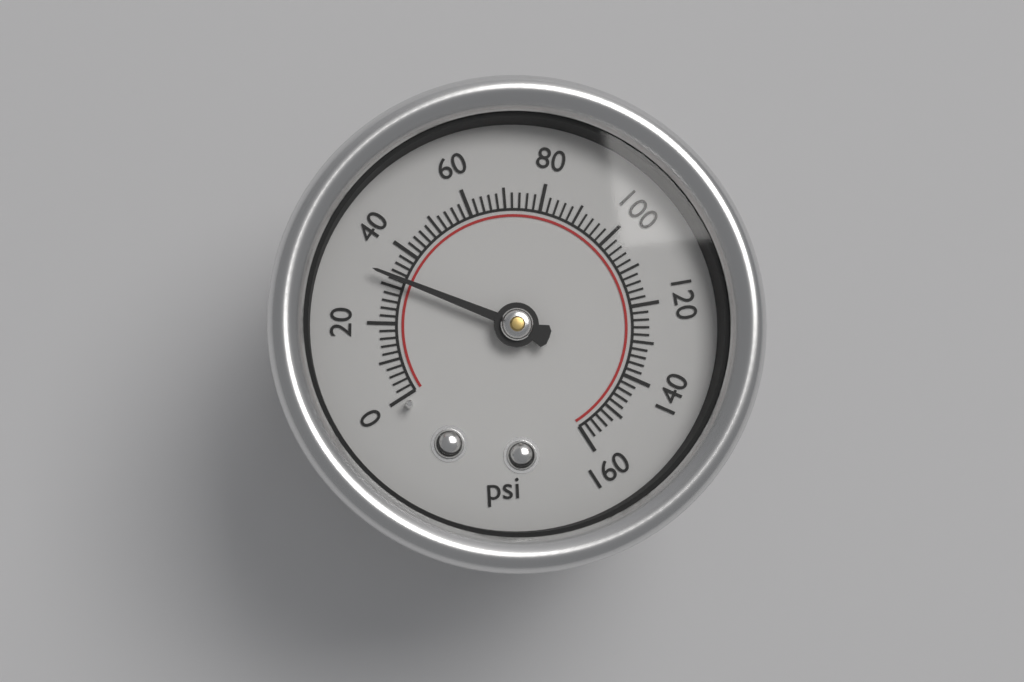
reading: 32 psi
